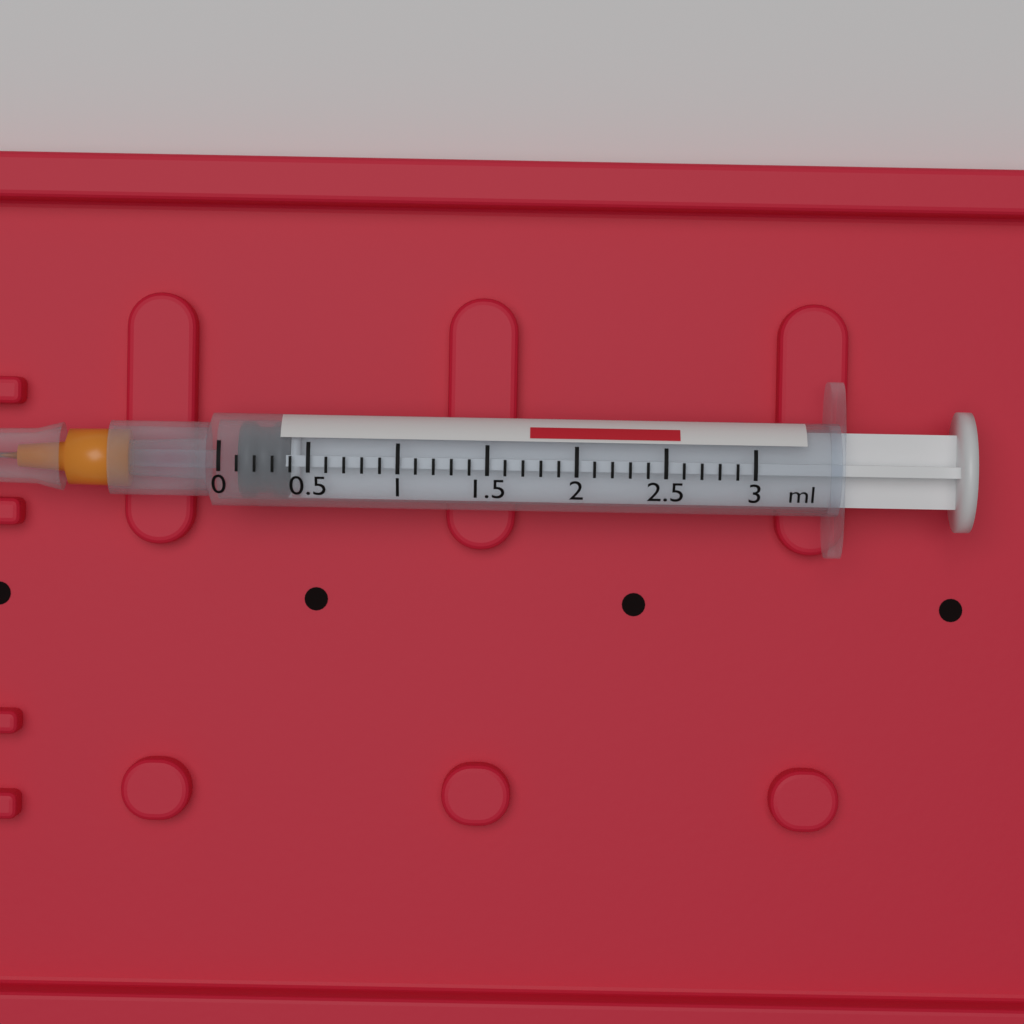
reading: 0.1 ml
